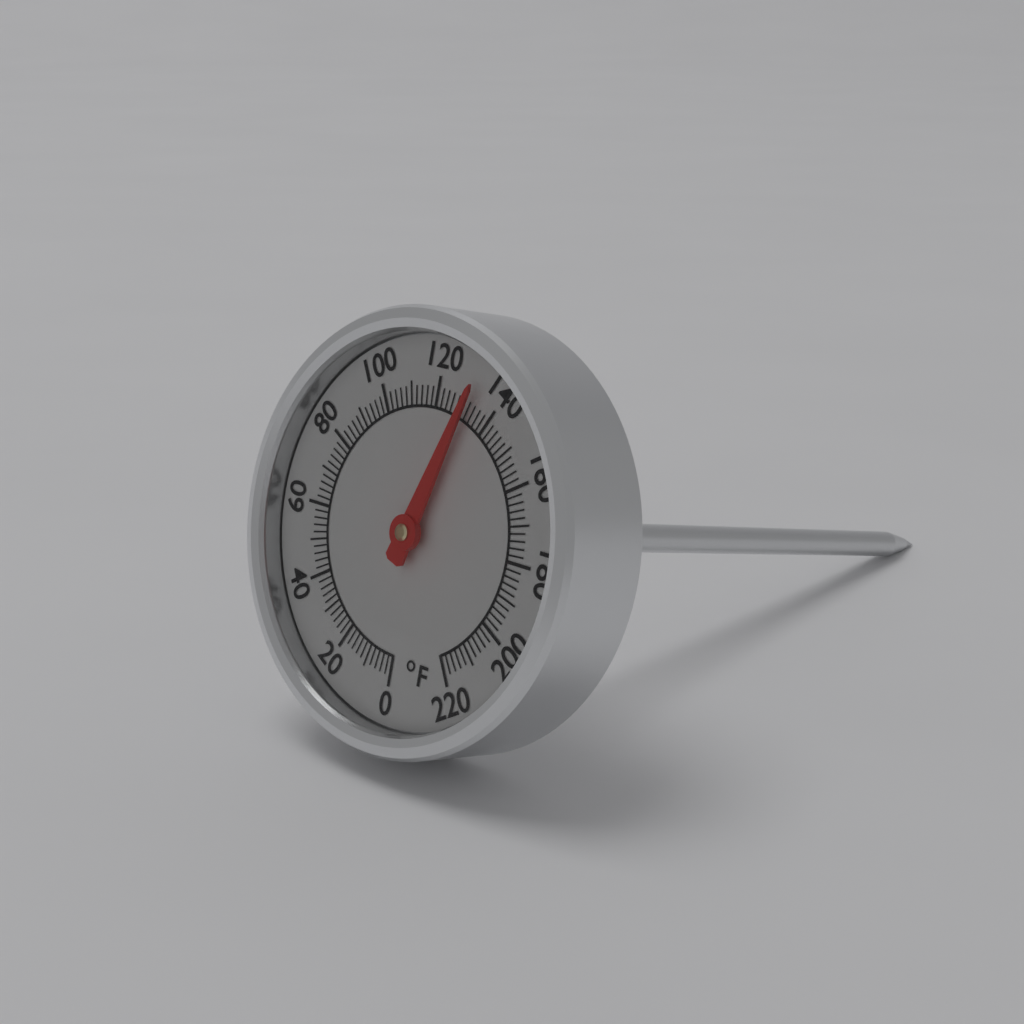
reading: 132 °F
